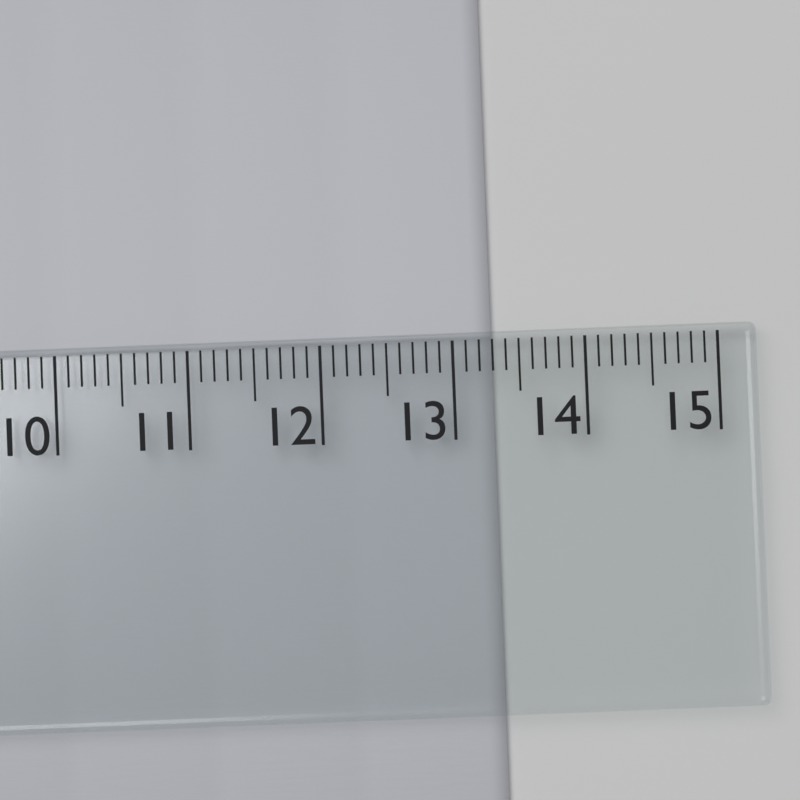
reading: 13.3 cm
